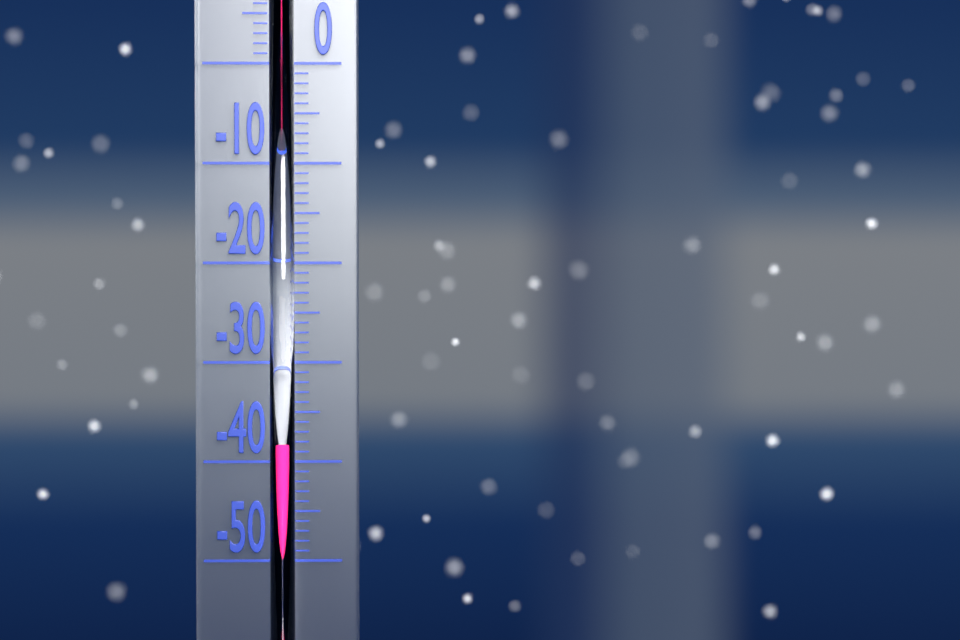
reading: -38 °C
